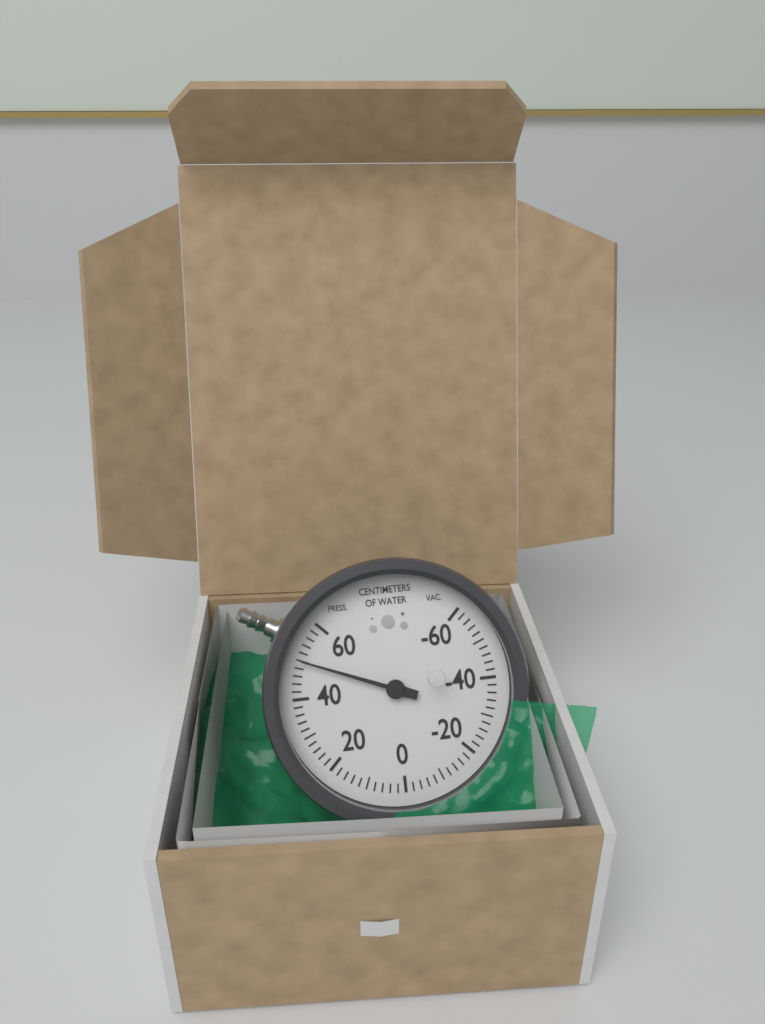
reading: 50 cmH2O
